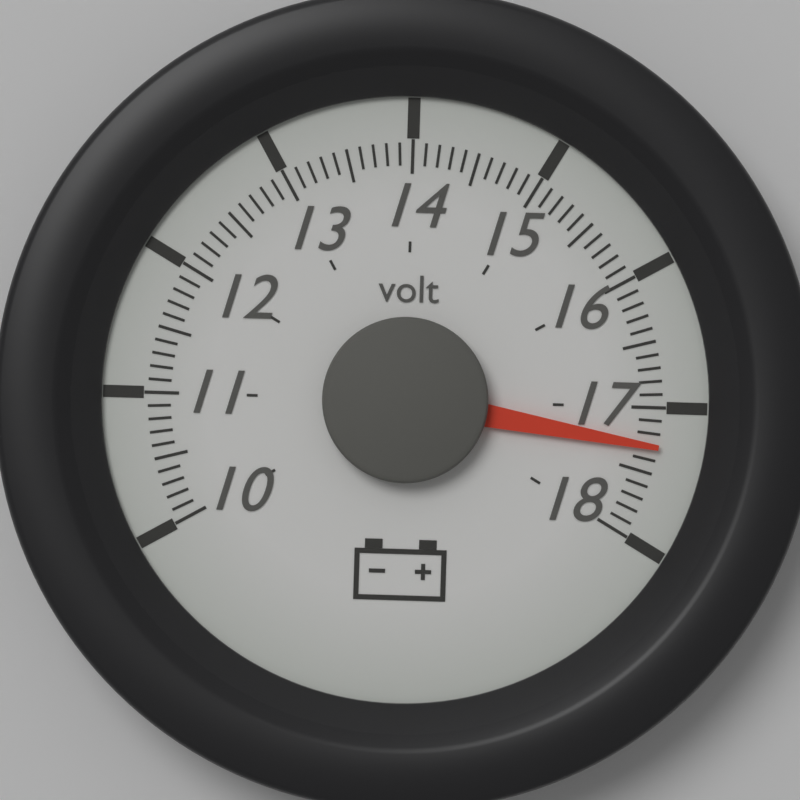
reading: 17.3 volt
